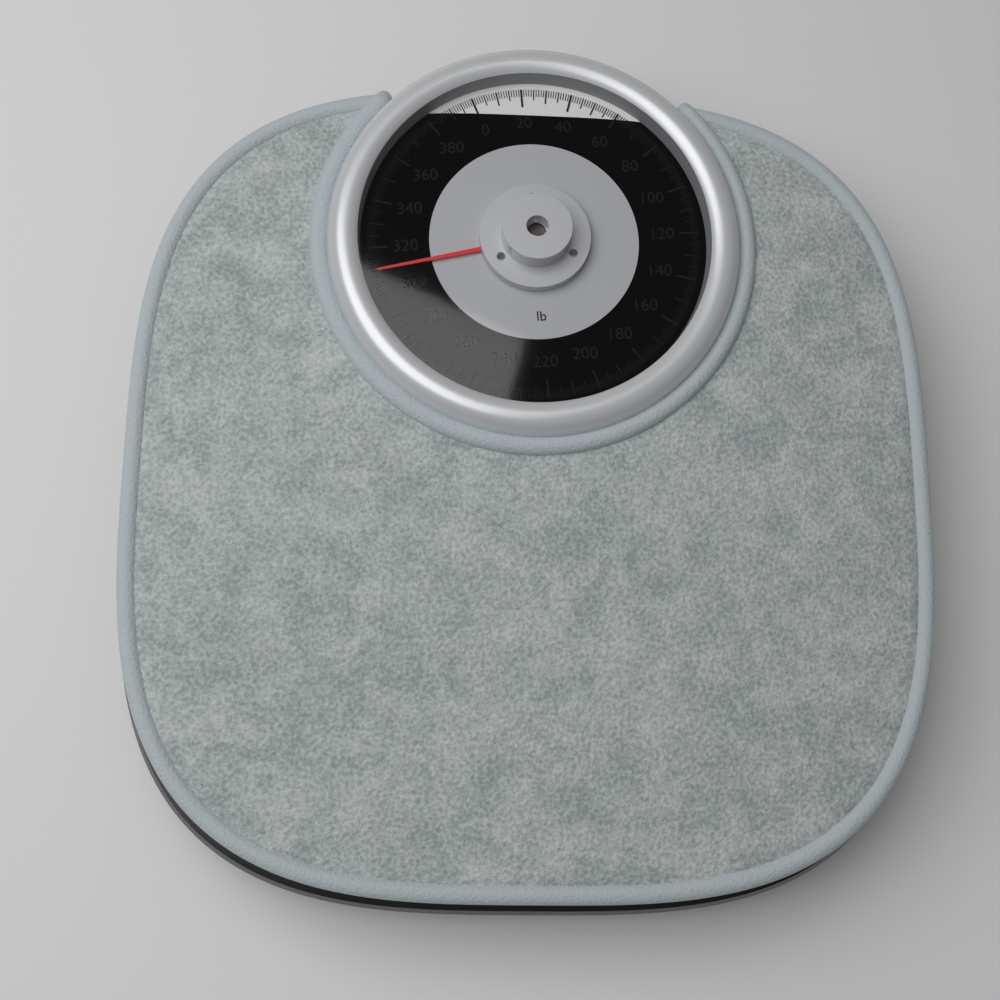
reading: 310 lb
